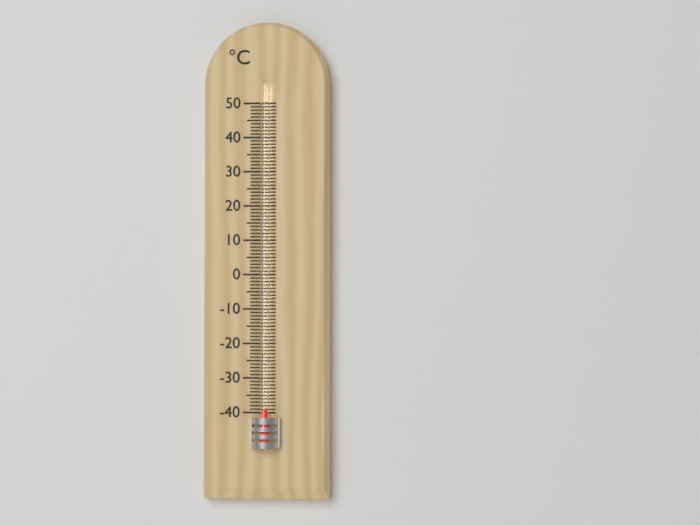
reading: -39 °C
